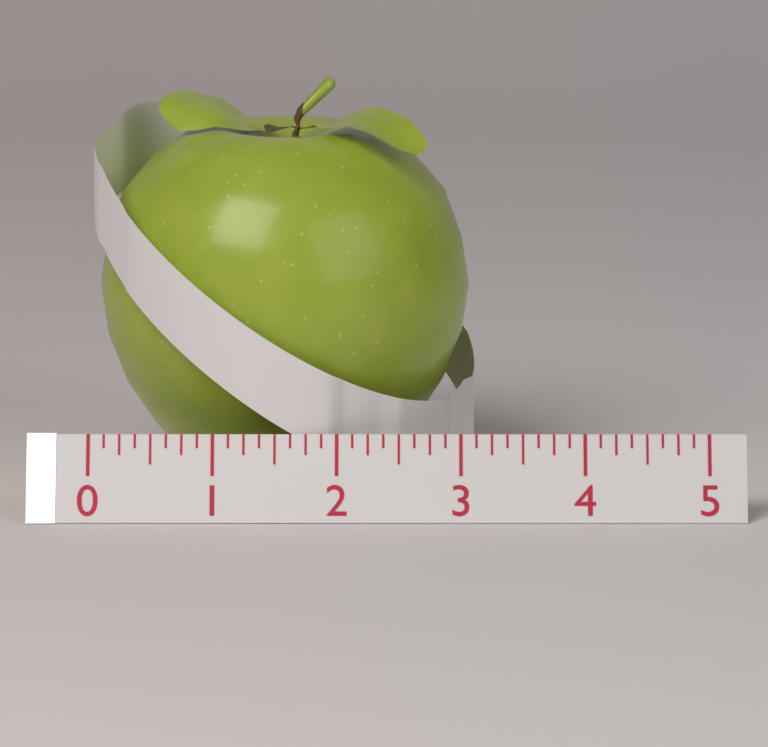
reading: 3.125 (no unit)
